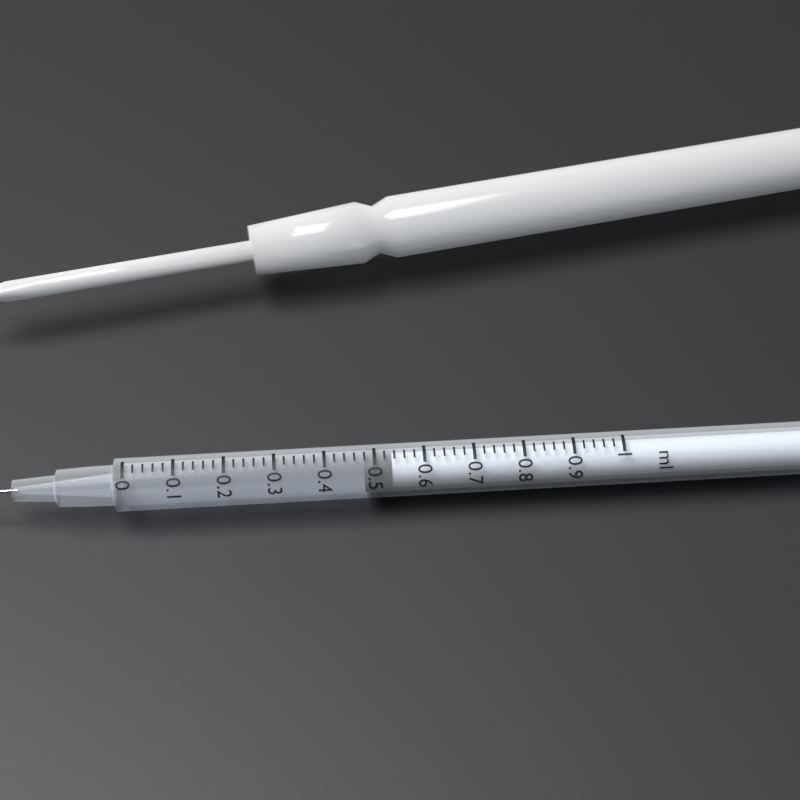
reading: 0.48 ml
